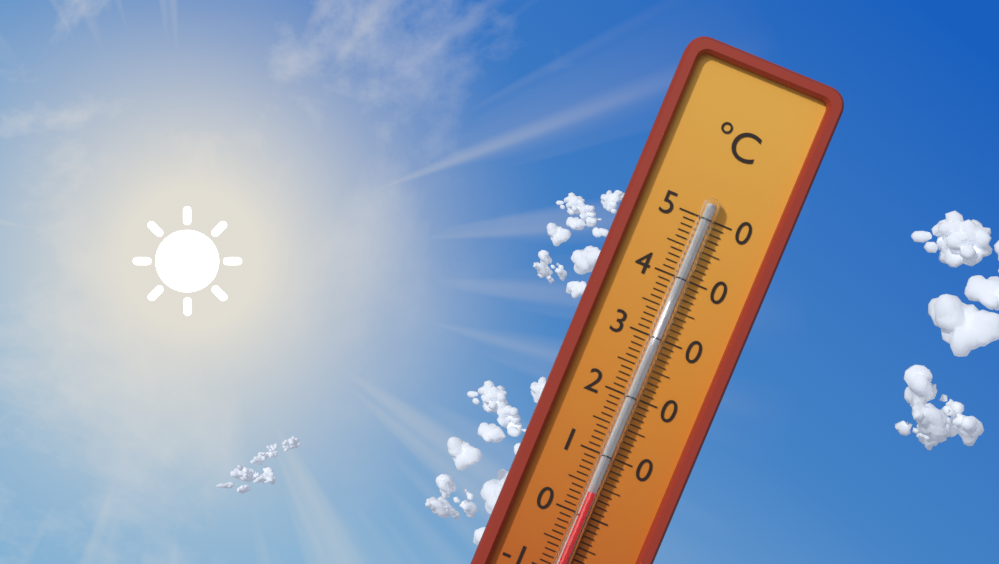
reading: 4 °C
